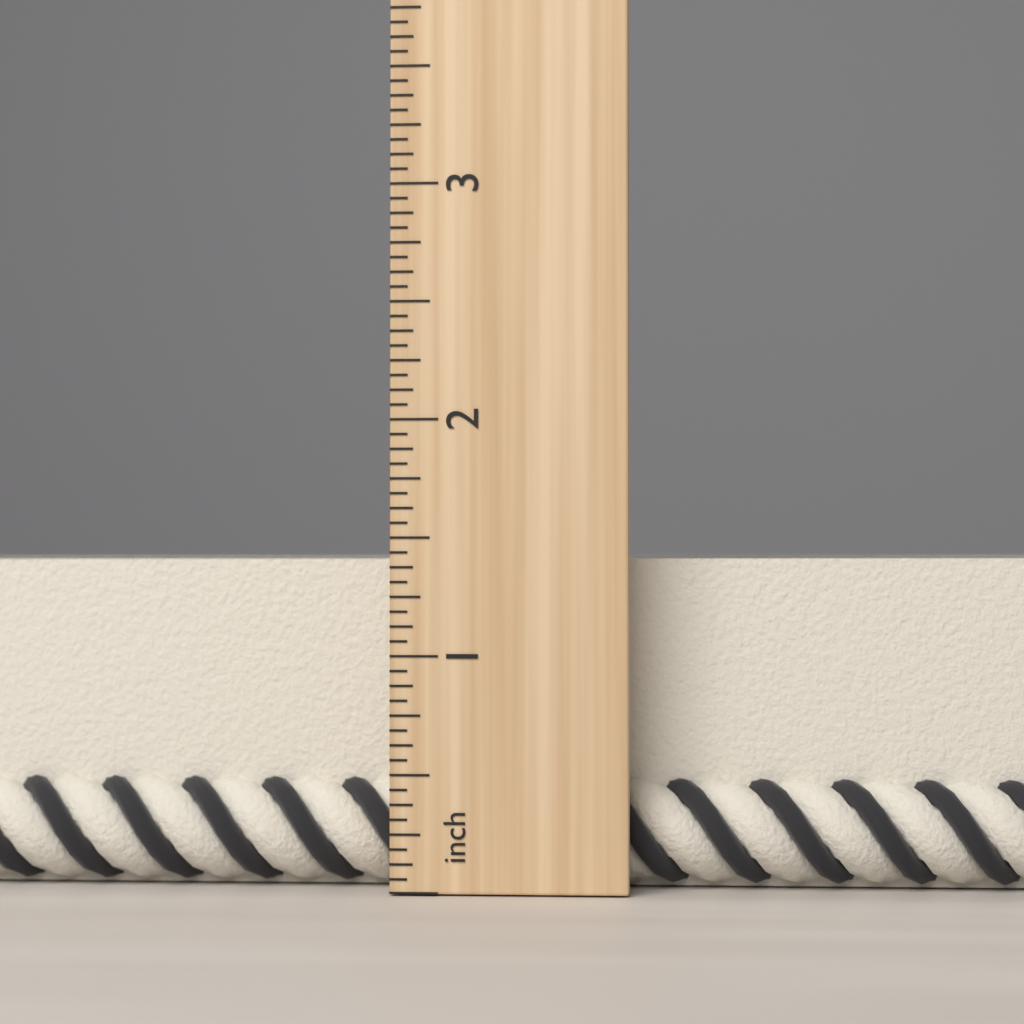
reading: 1.4375 inch
